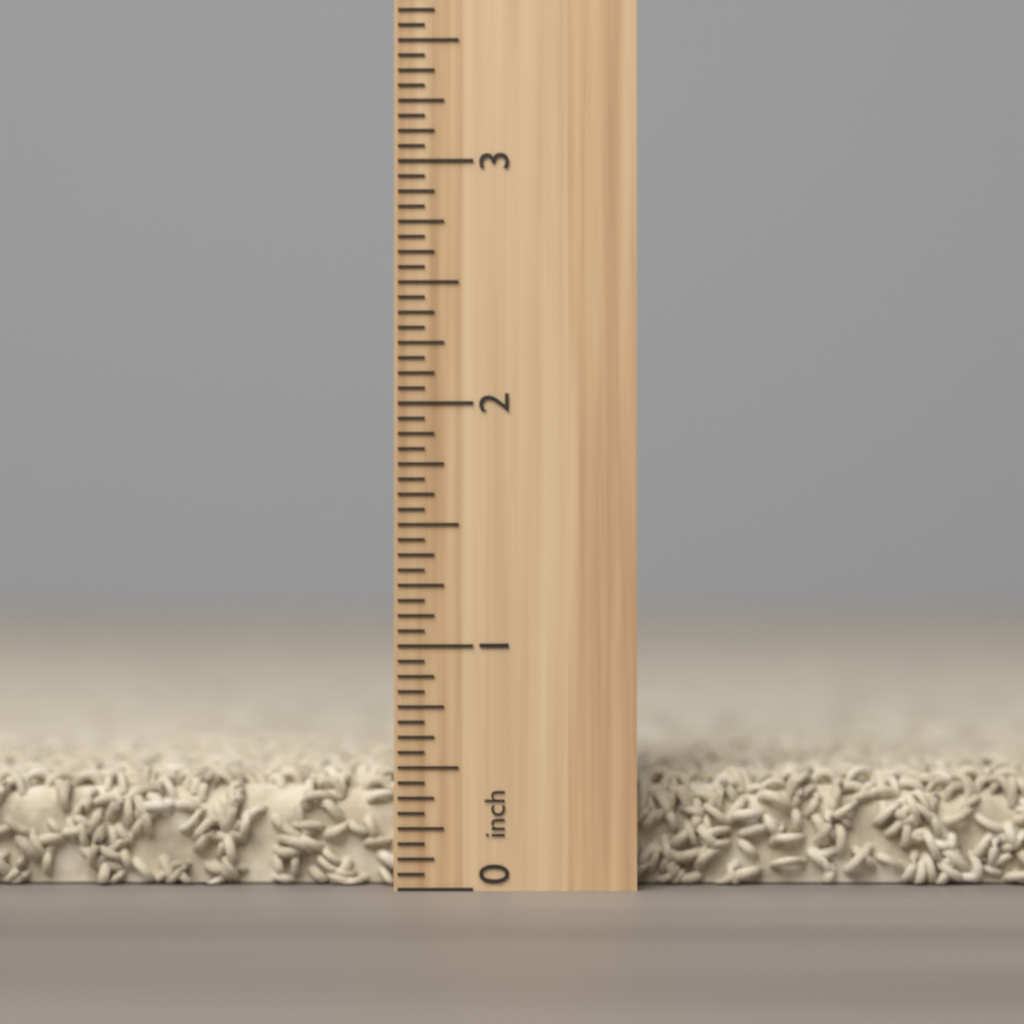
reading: 0.5000 inch
